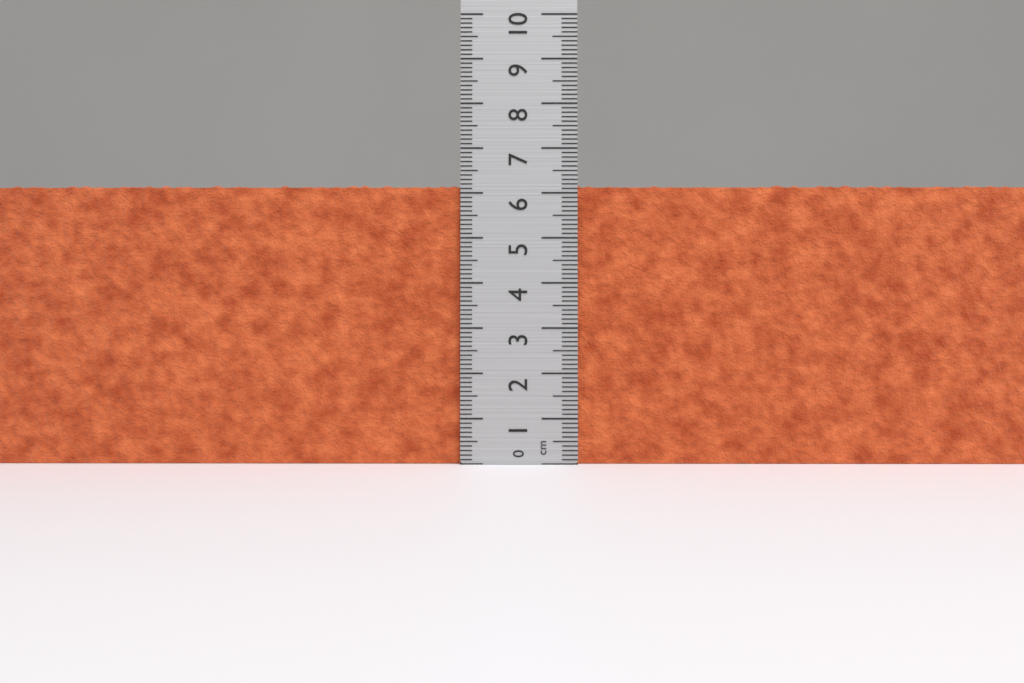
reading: 6.2 cm
